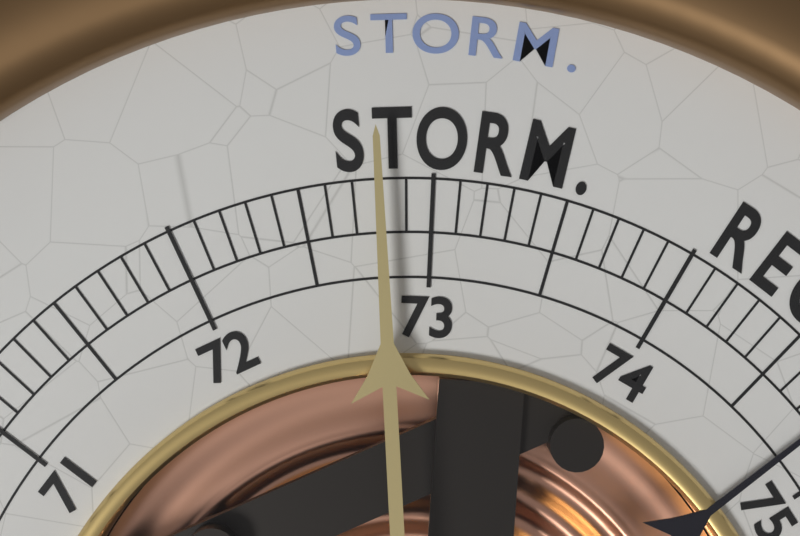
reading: 72.8 (no unit)
